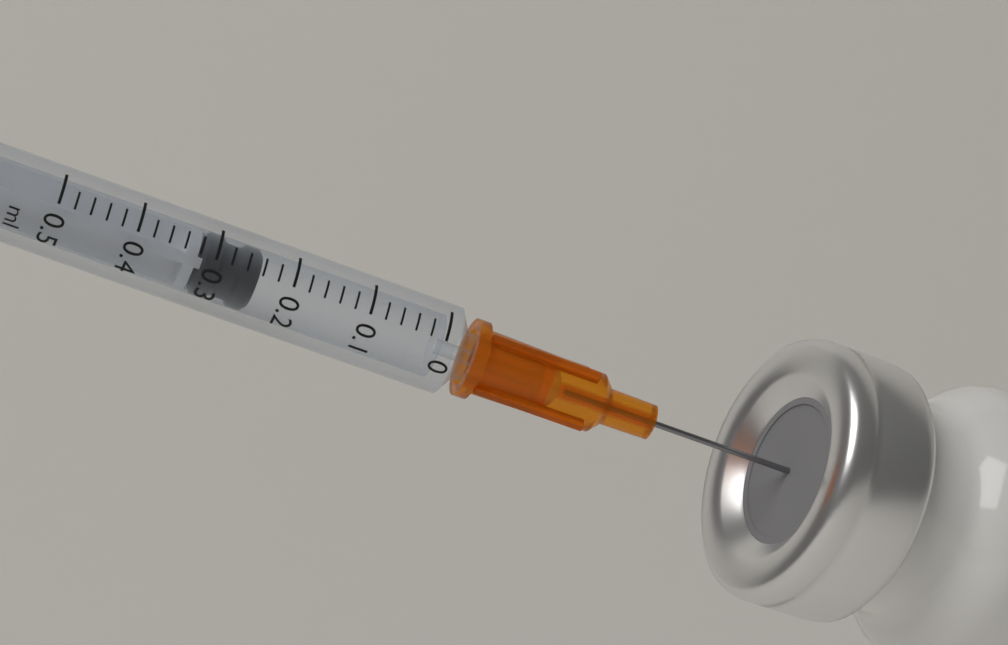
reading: 0.24 ml
